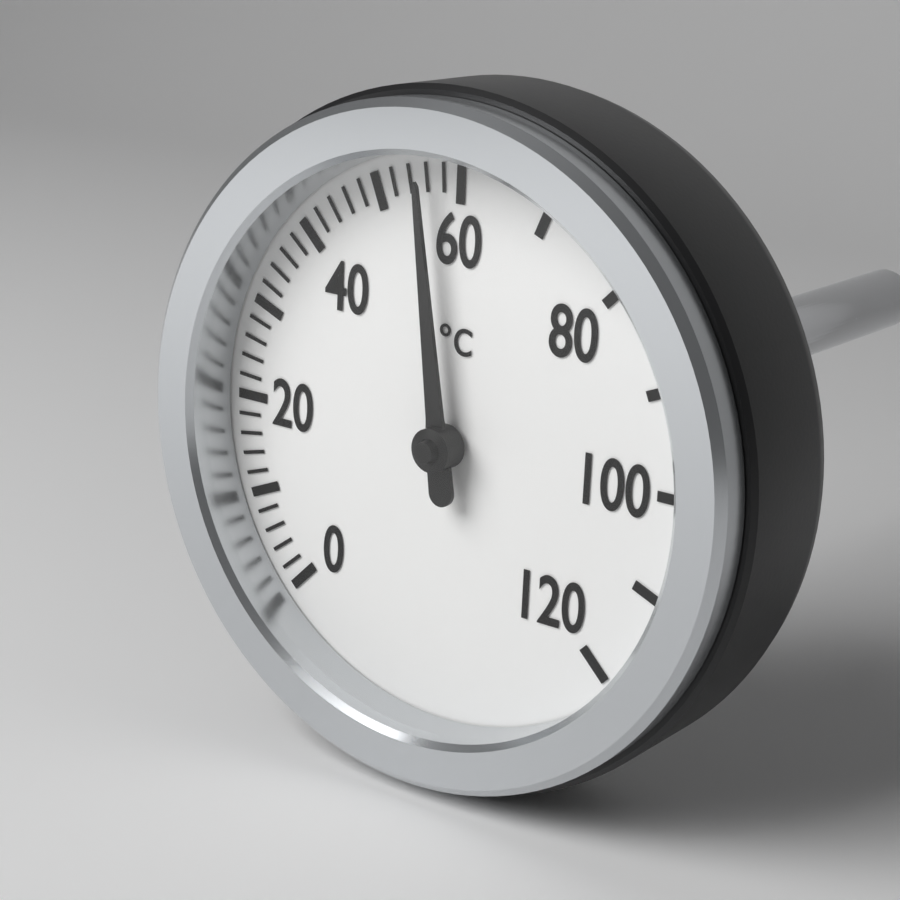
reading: 56 °C
